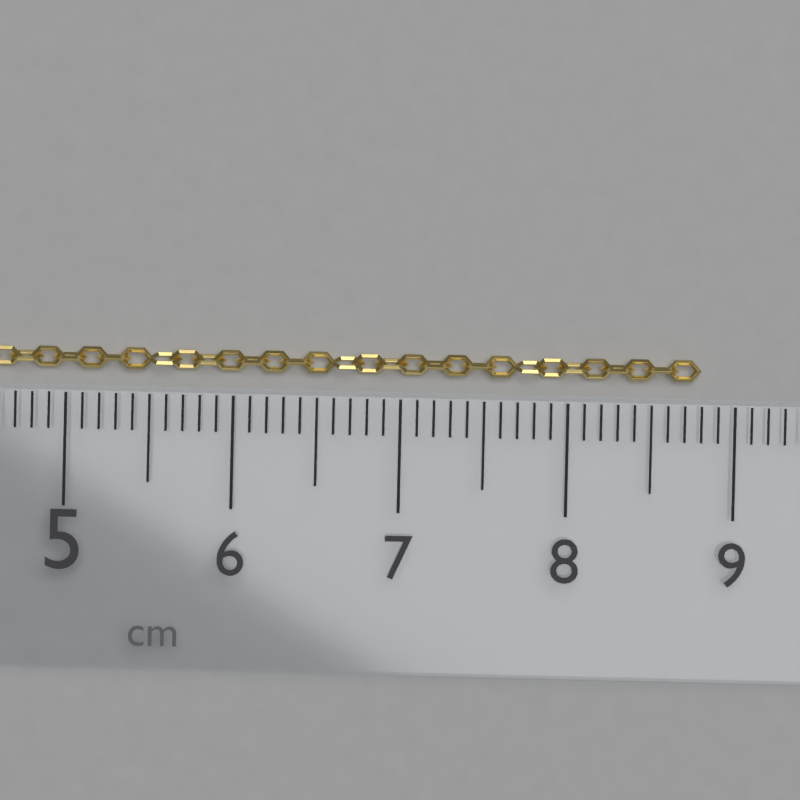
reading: 8.8 cm
